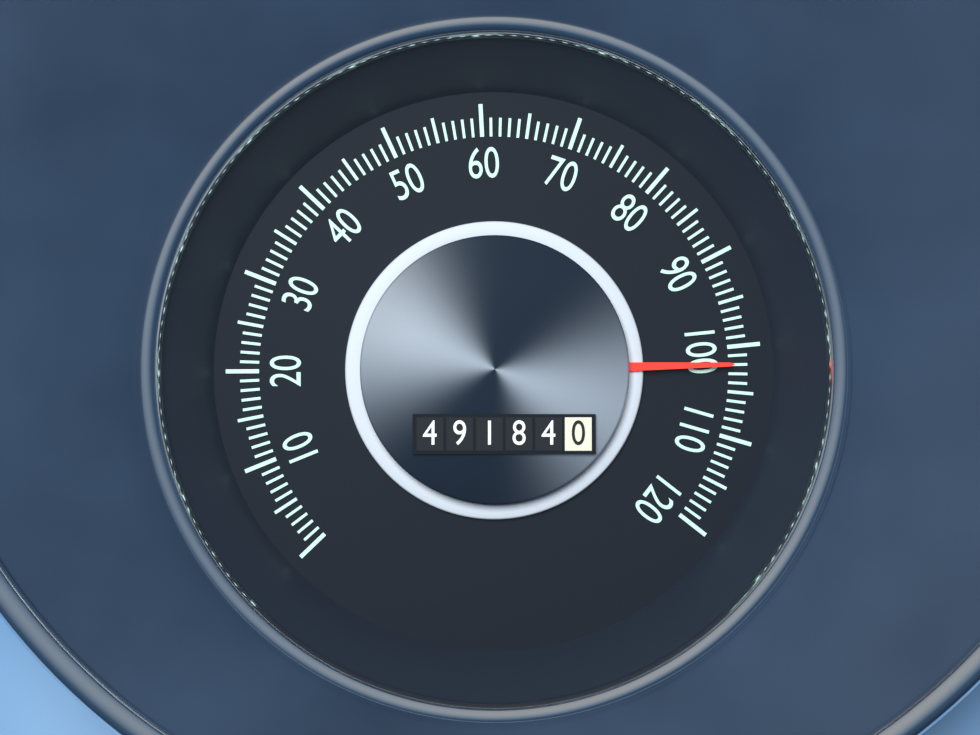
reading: 102 (no unit)
